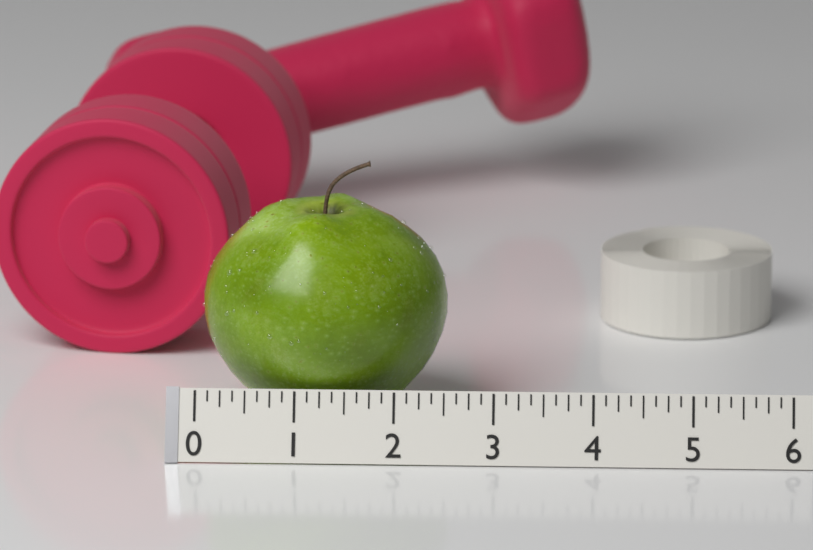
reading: 2.500 (no unit)
